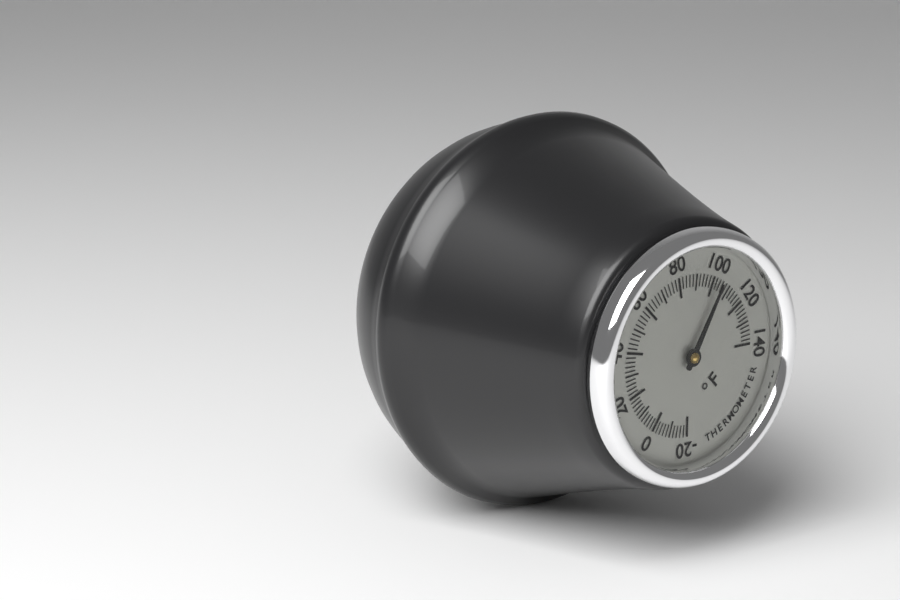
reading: 104 °F
